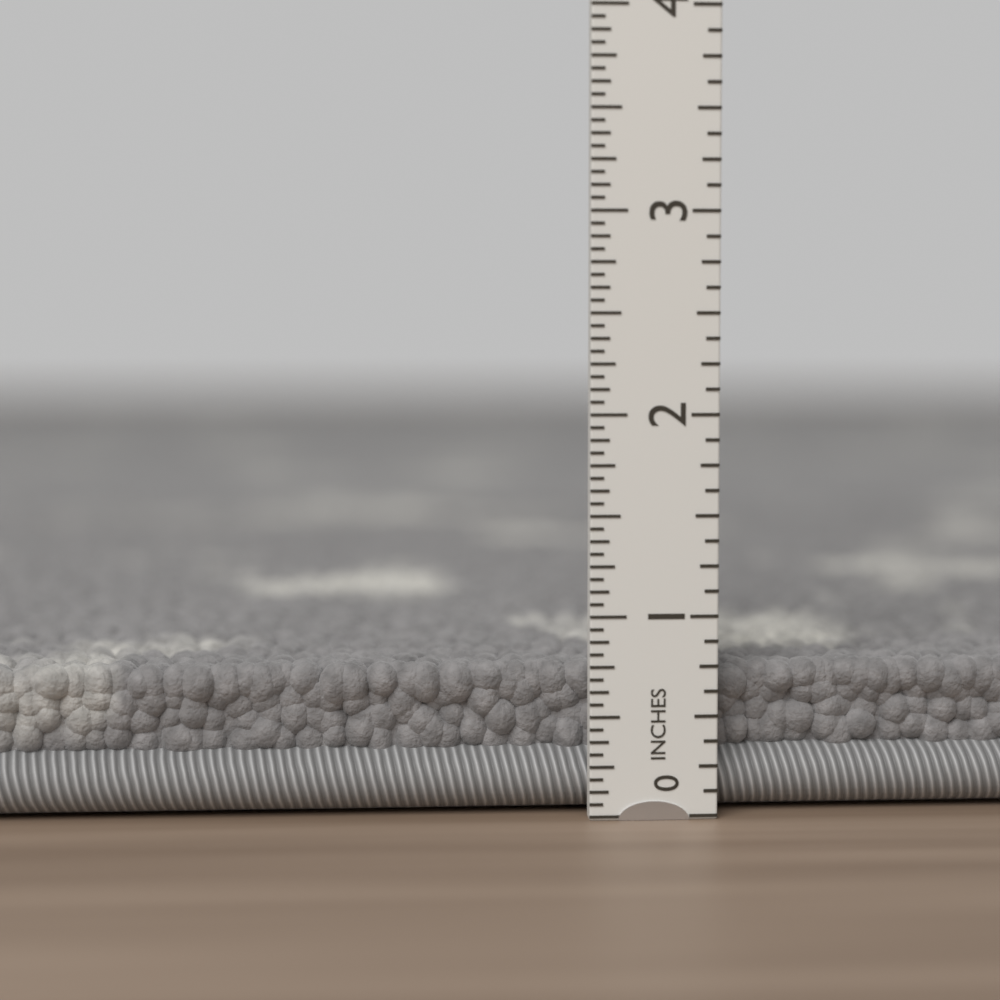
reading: 0.7500 in
